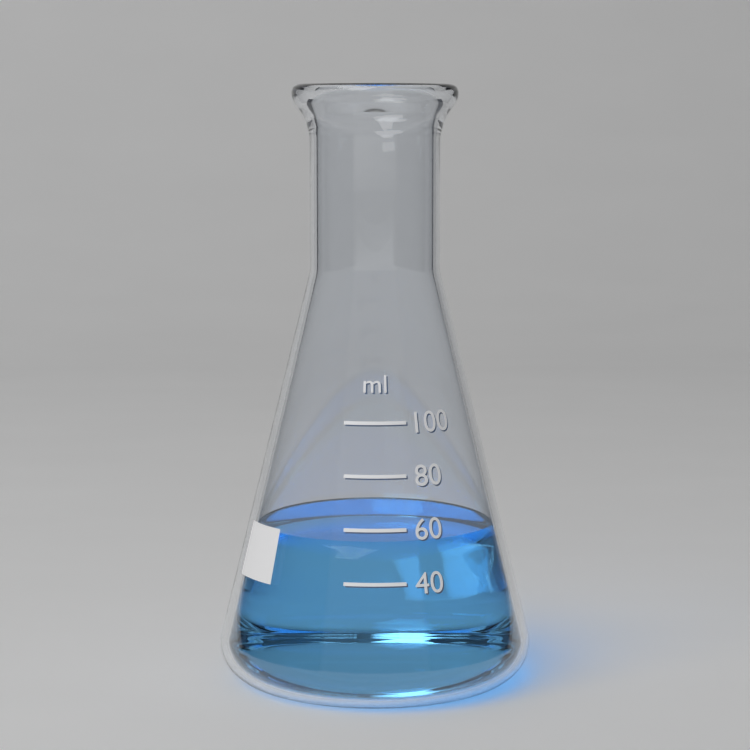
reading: 55 ml
